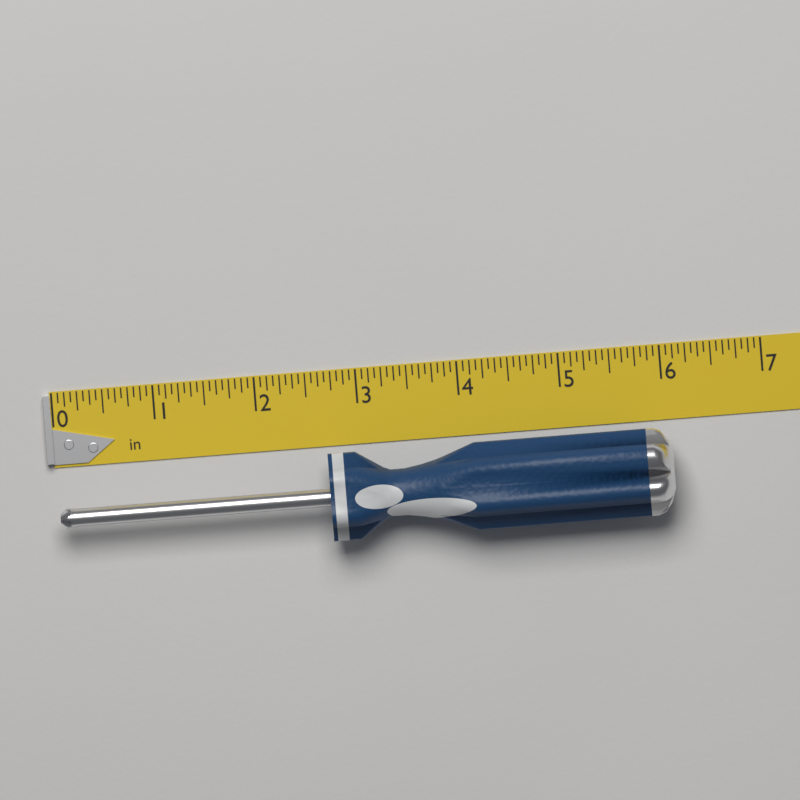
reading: 6.0625 in
